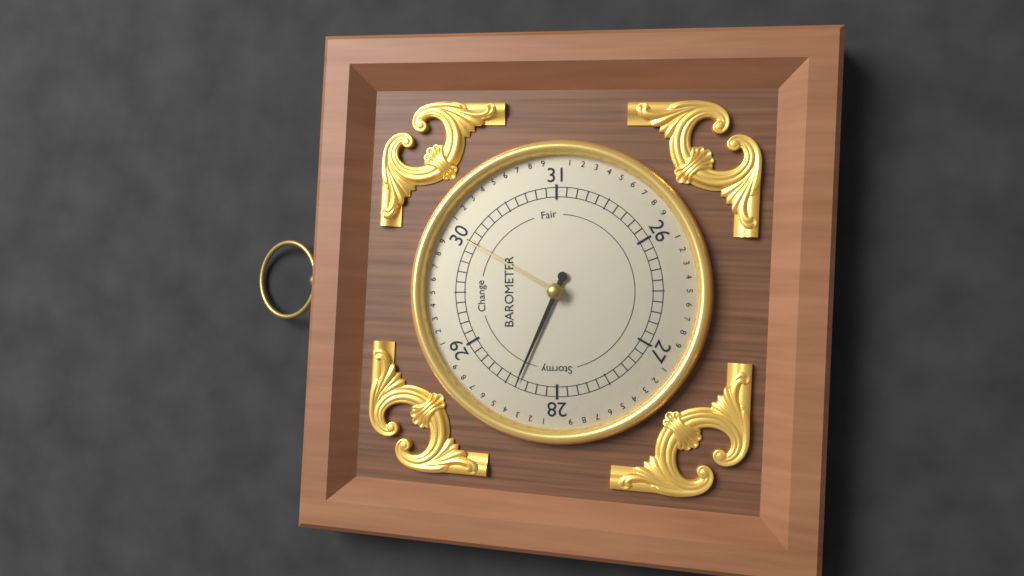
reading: 28.4 (no unit)
